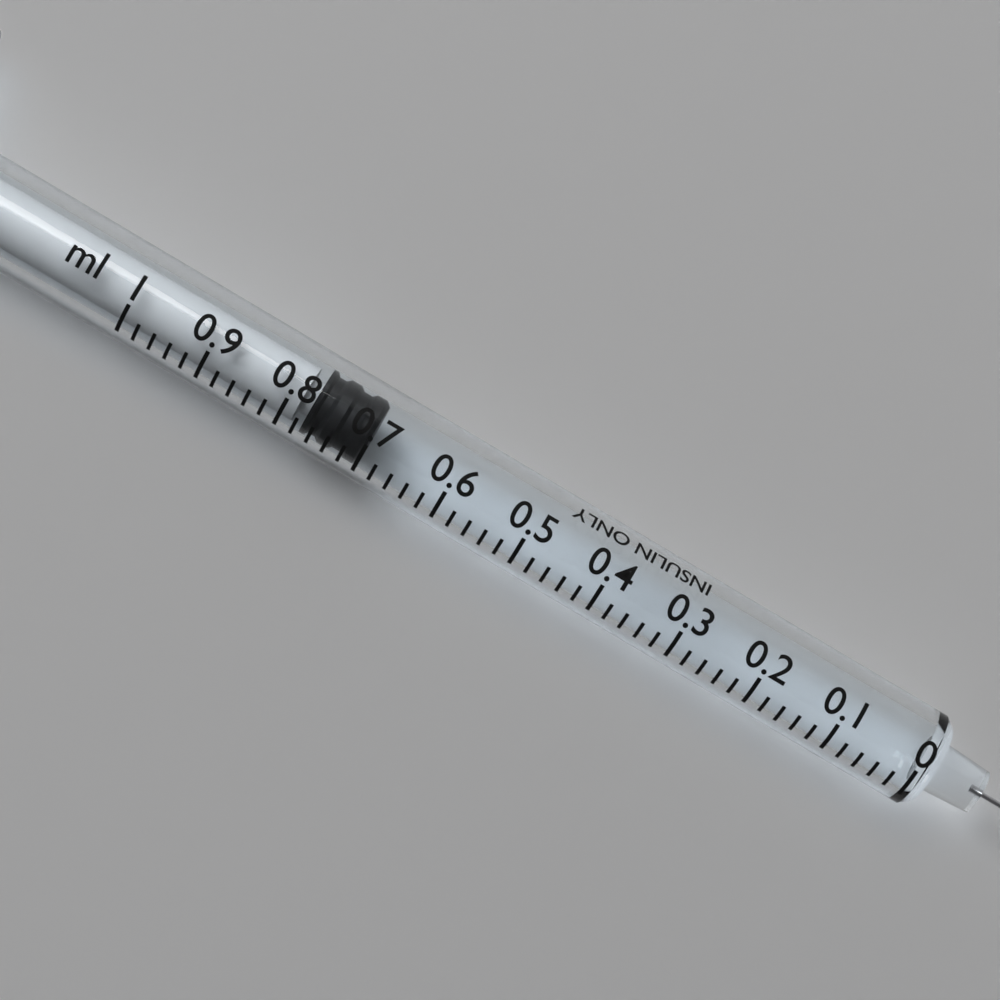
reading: 0.70 ml
